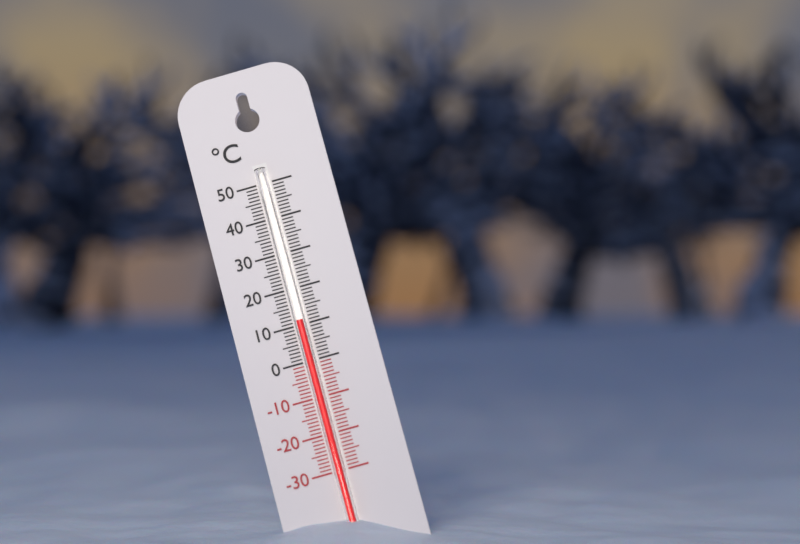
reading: 11 °C
